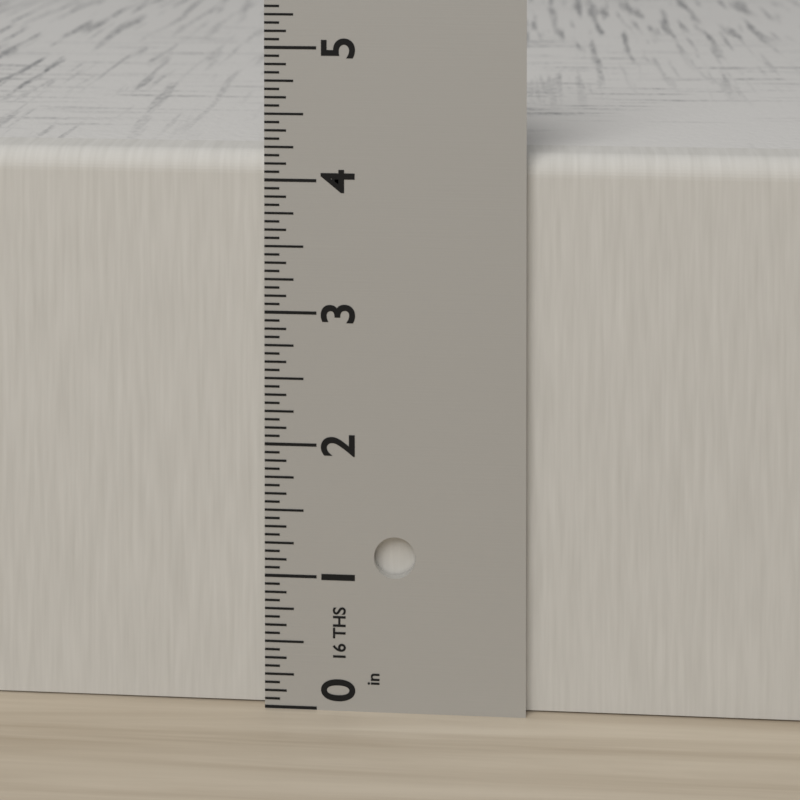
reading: 4.1875 in
